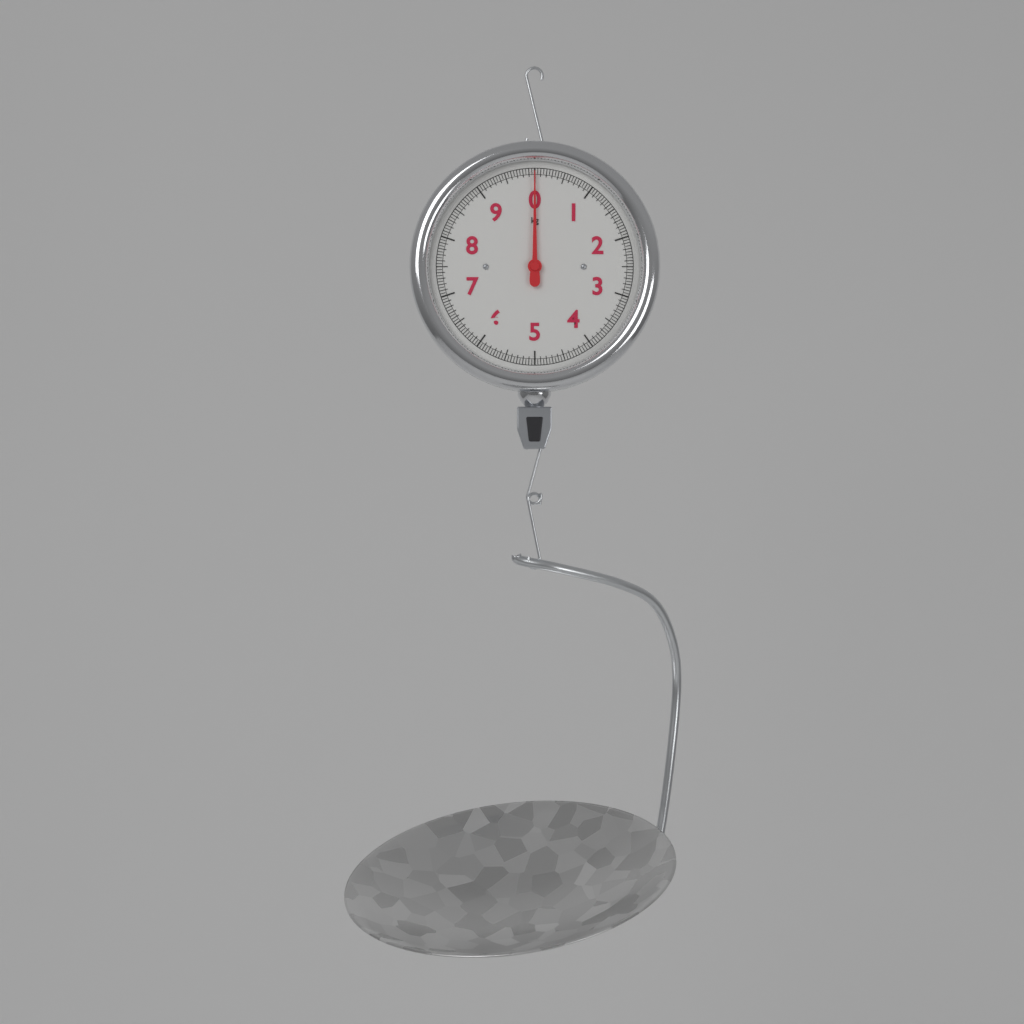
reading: 0.00 kg
